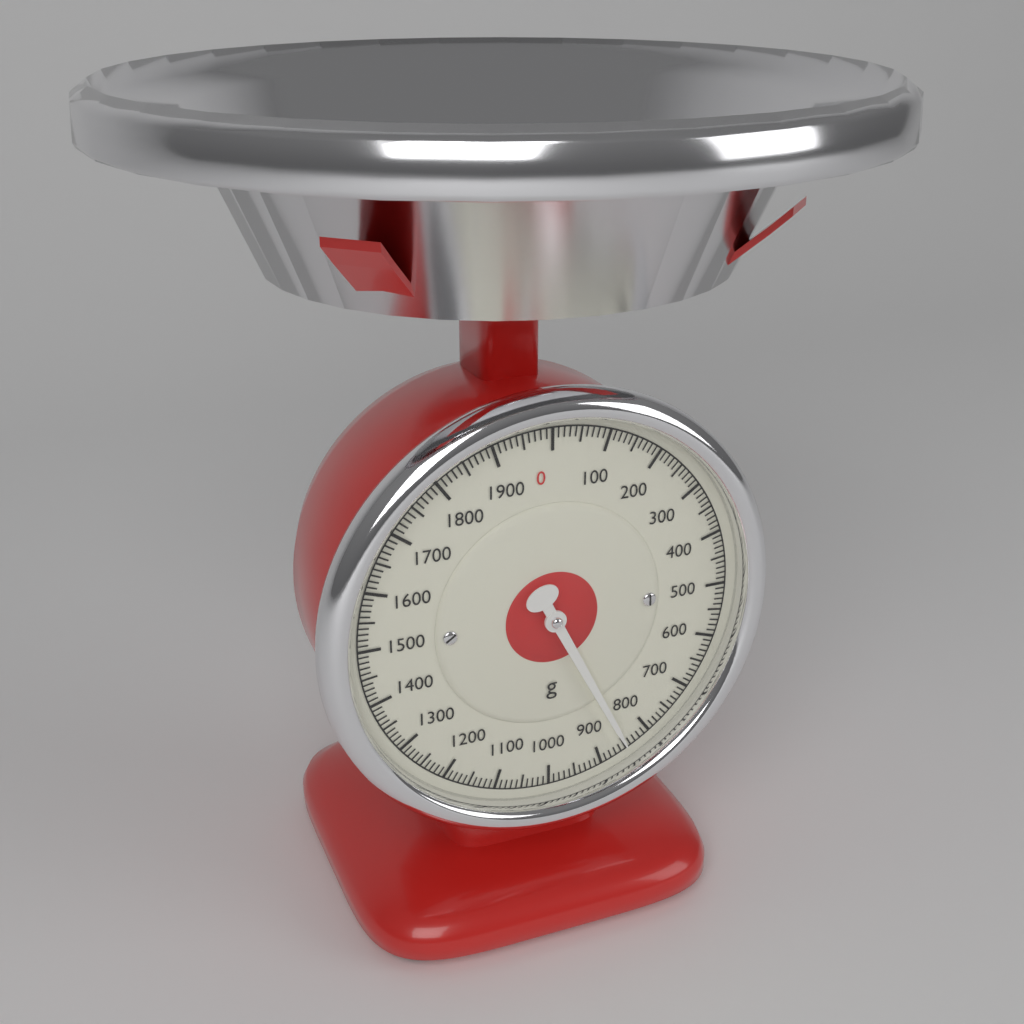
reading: 850 g
